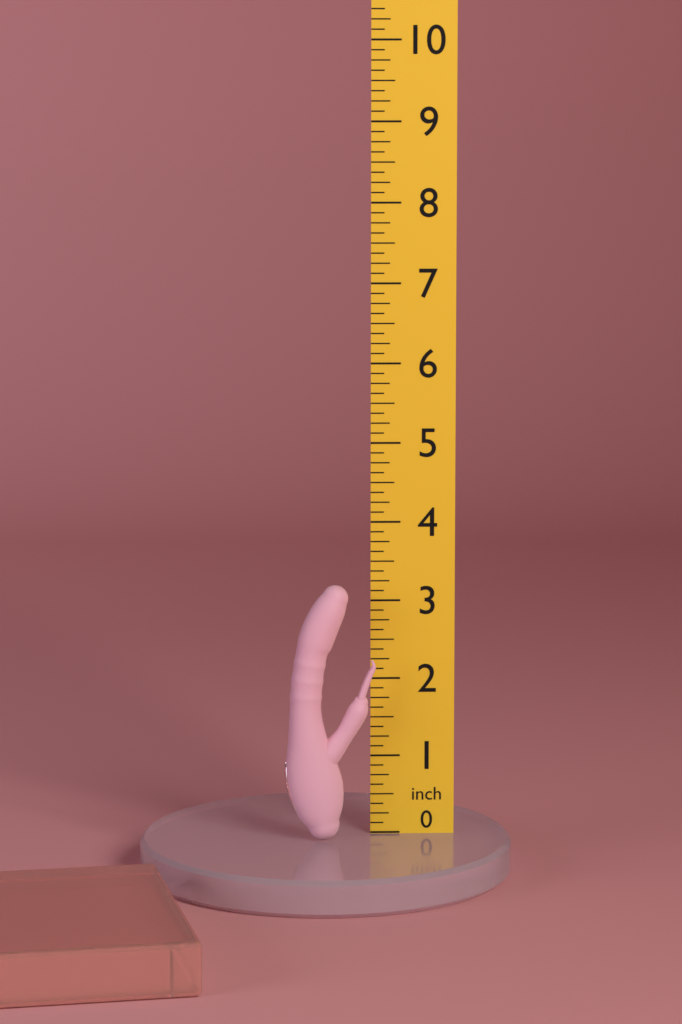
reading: 3.250 inch
